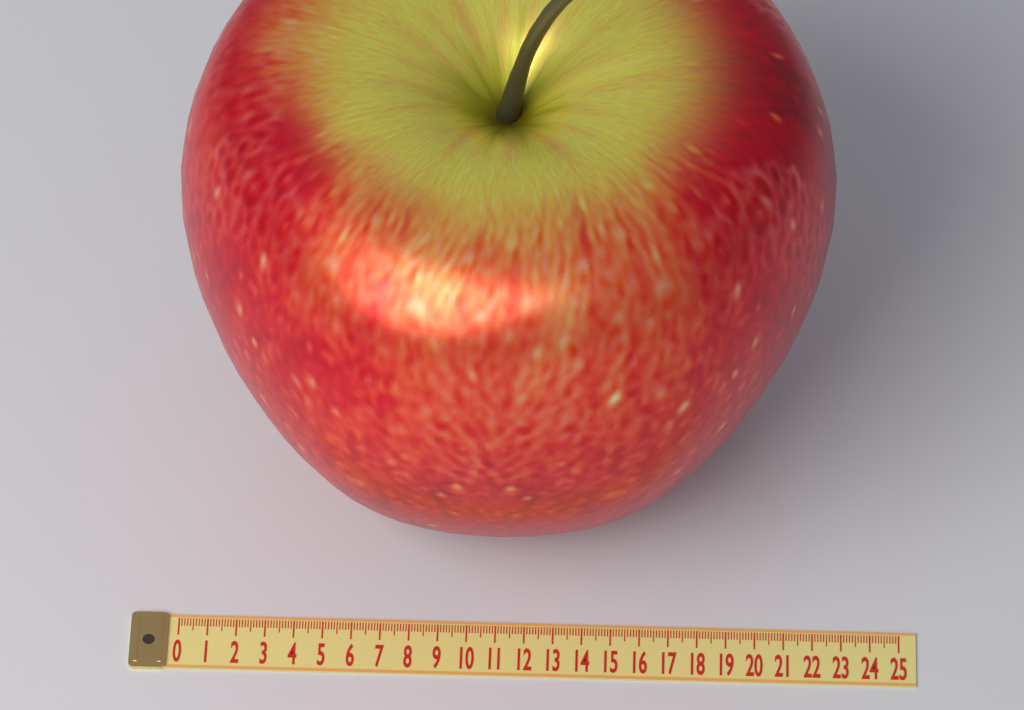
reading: 22.3 (no unit)
